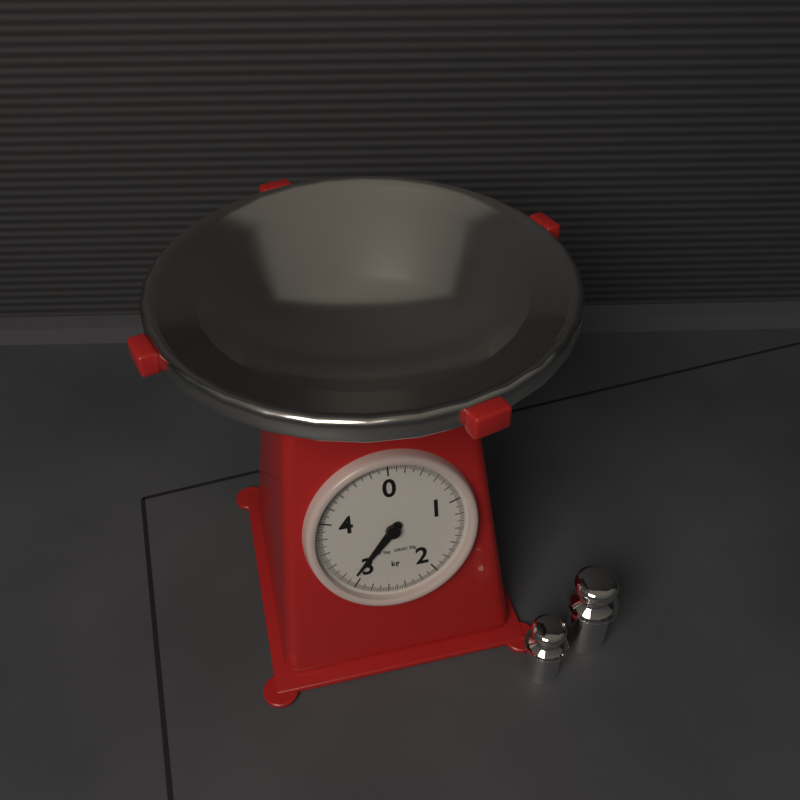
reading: 3.08 kg
